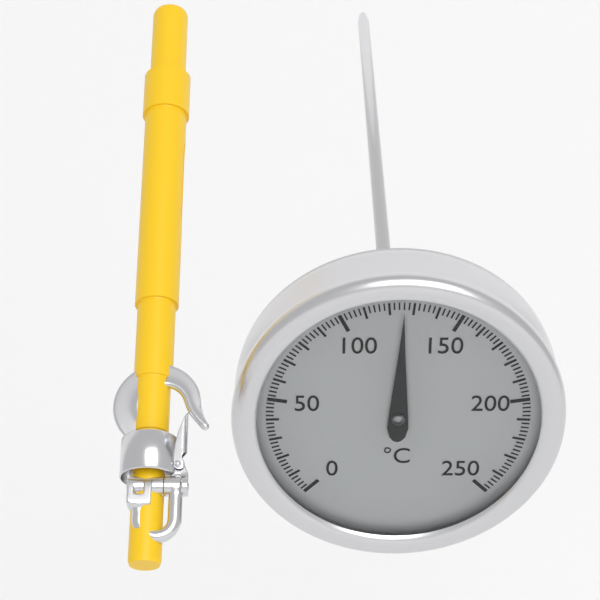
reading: 126 °C
